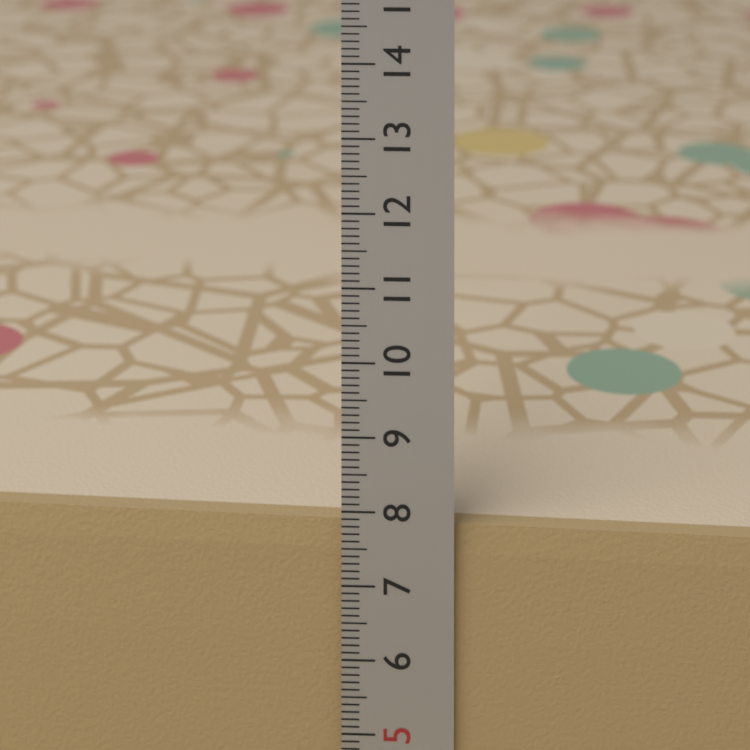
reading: 7.8 cm
